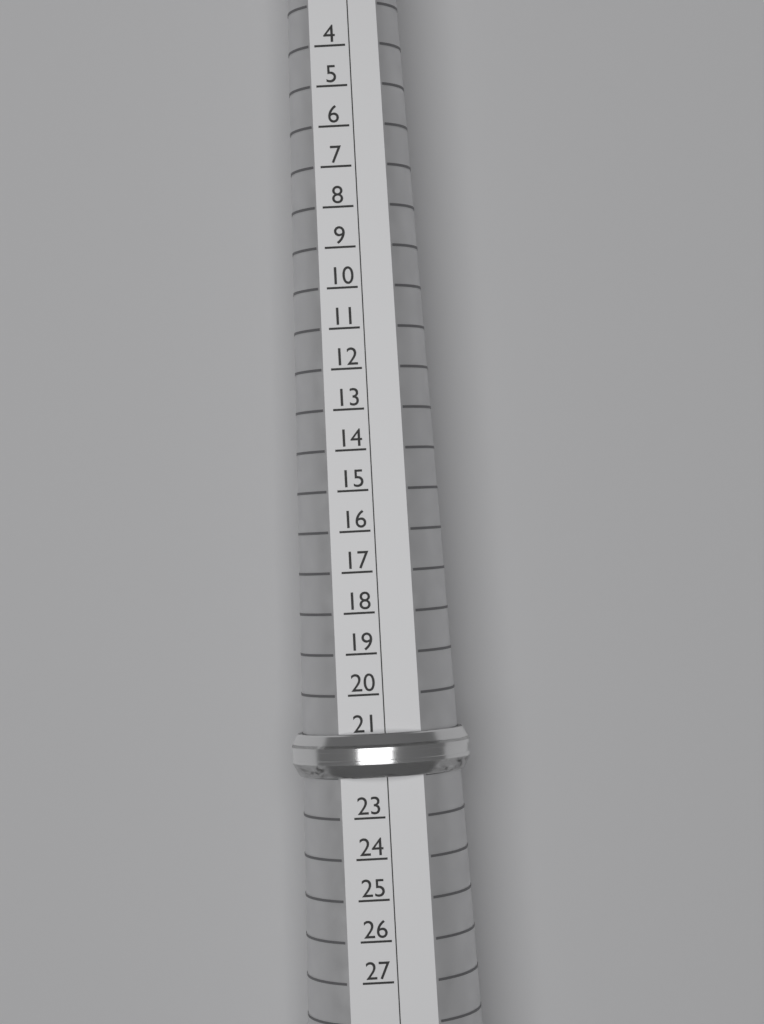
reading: 22 (no unit)
